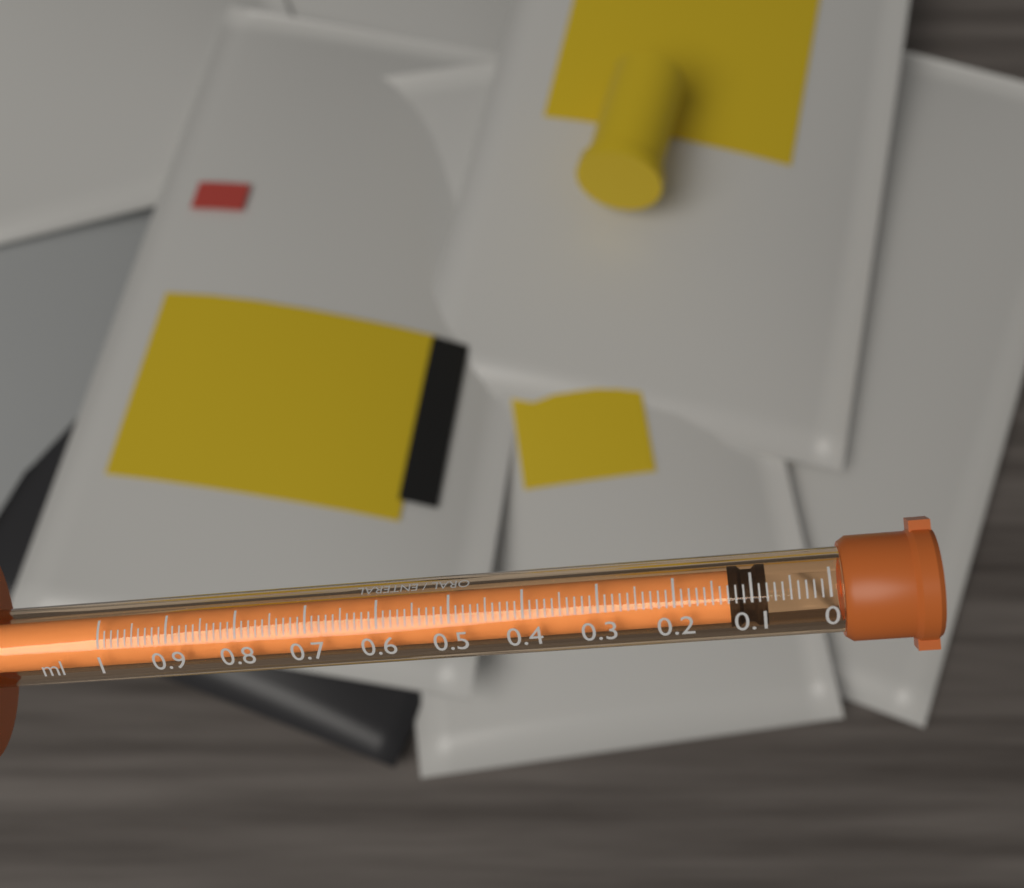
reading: 0.08 ml
